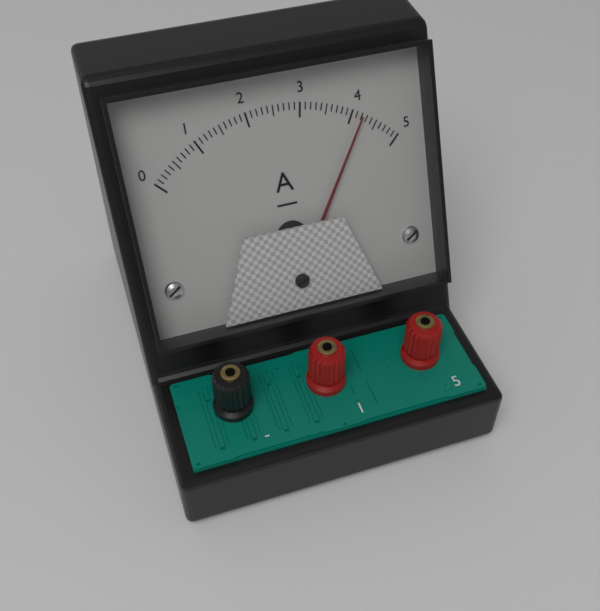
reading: 4.2 A
